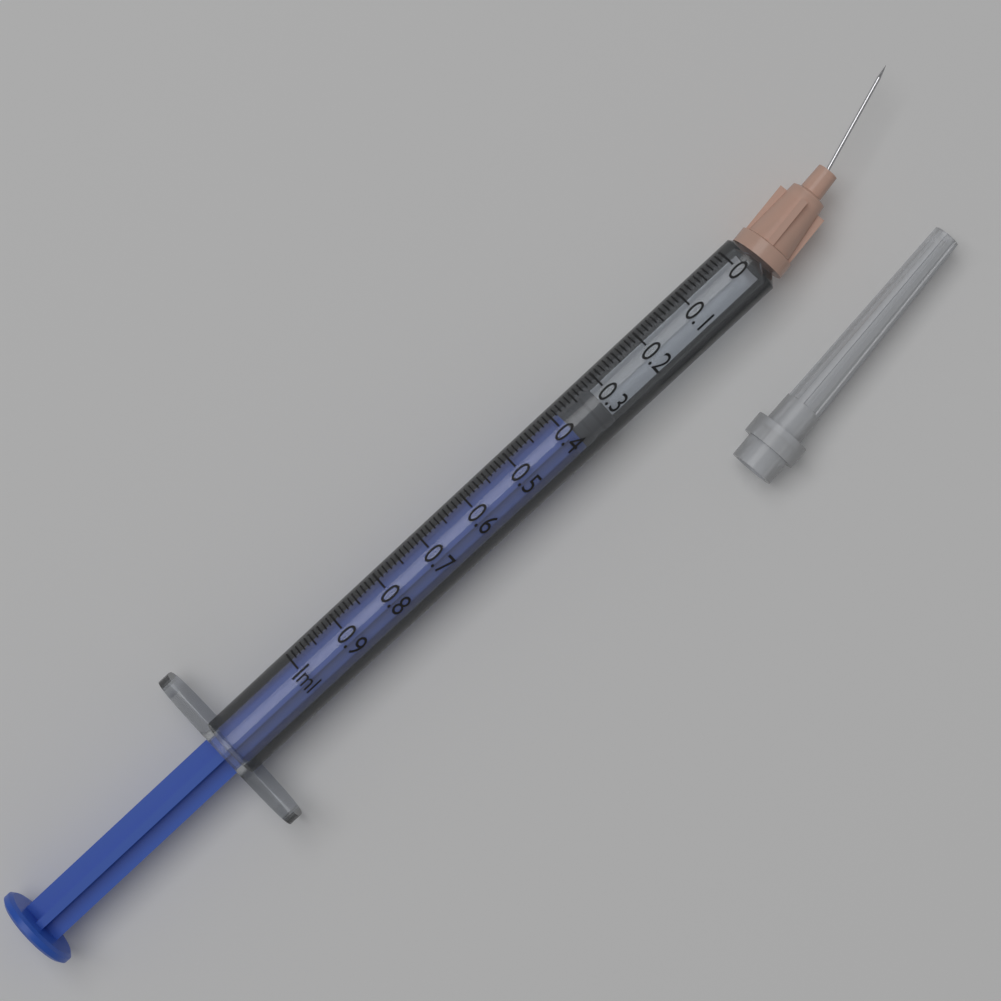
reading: 0.32 ml
